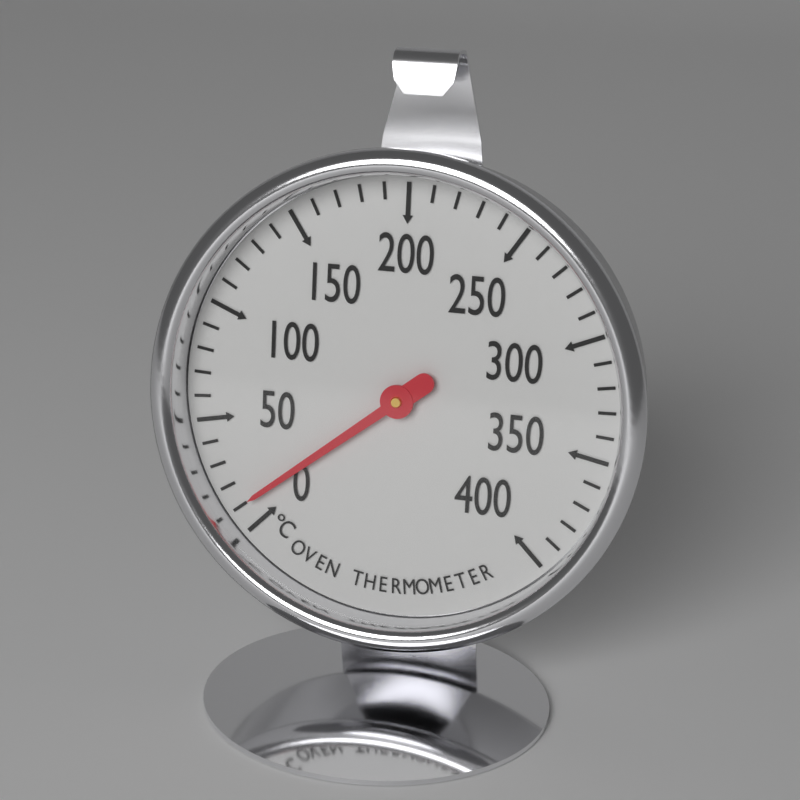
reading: 10 °C
